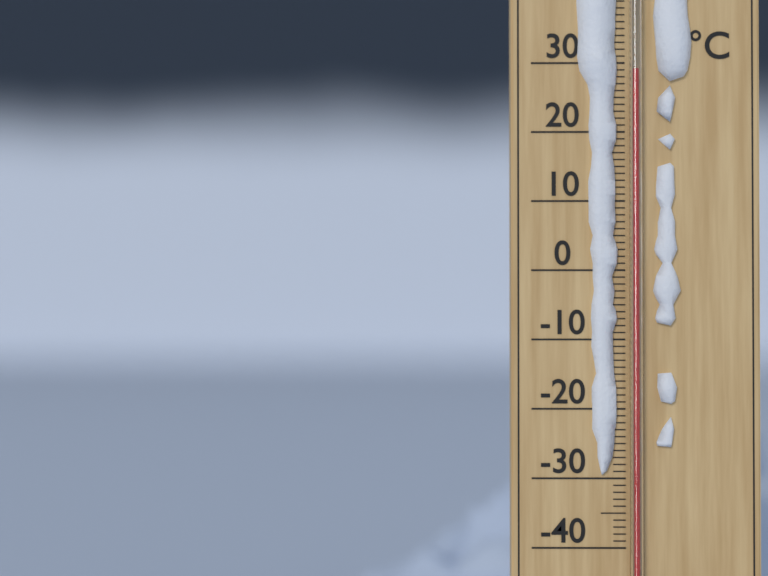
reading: 29 °C
